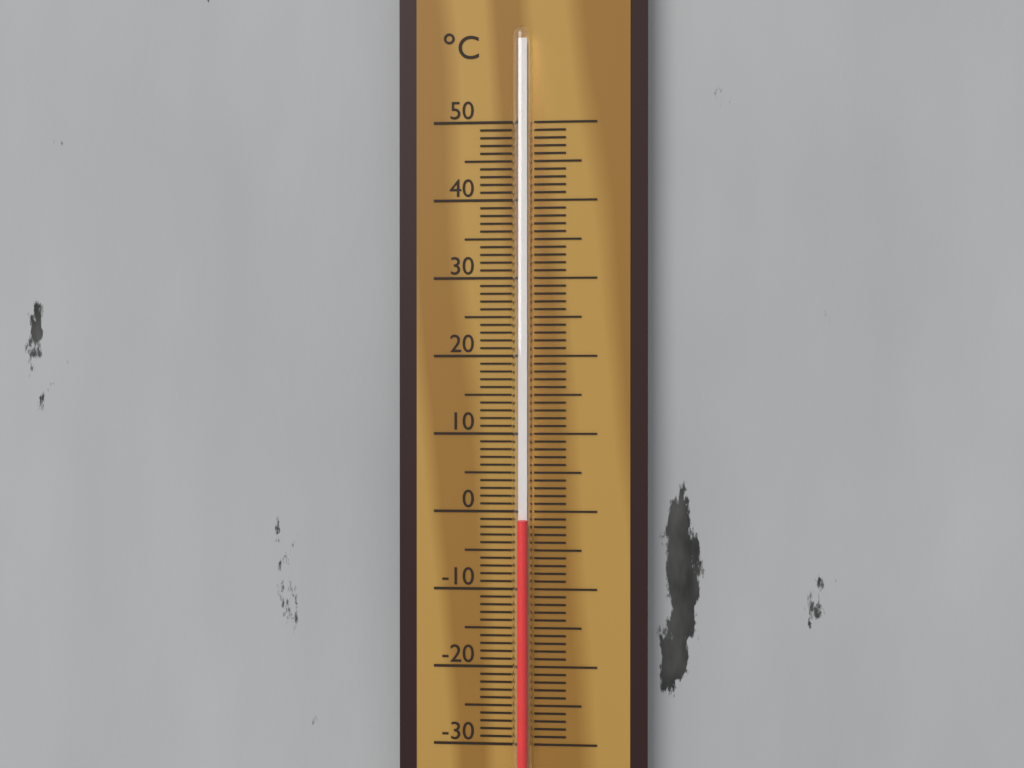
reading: -1 °C
